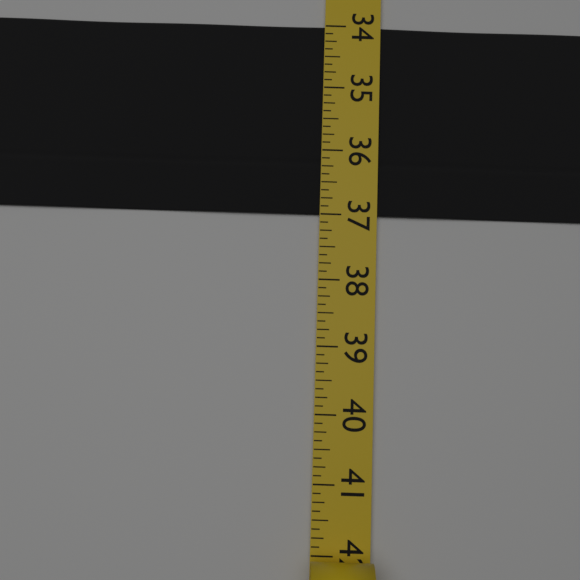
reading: 37.000 (no unit)
